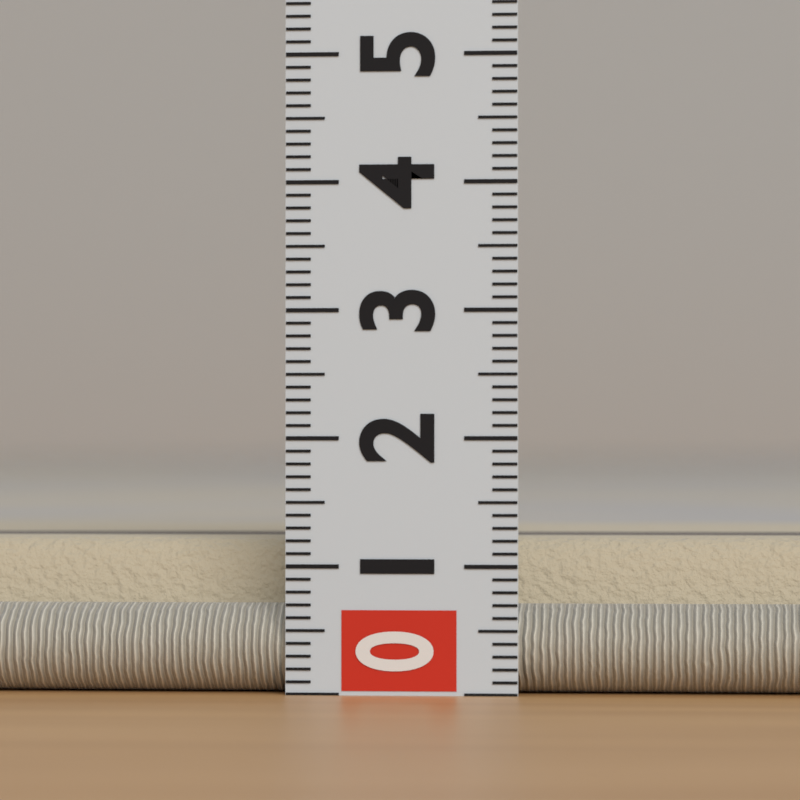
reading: 1.2 (no unit)
